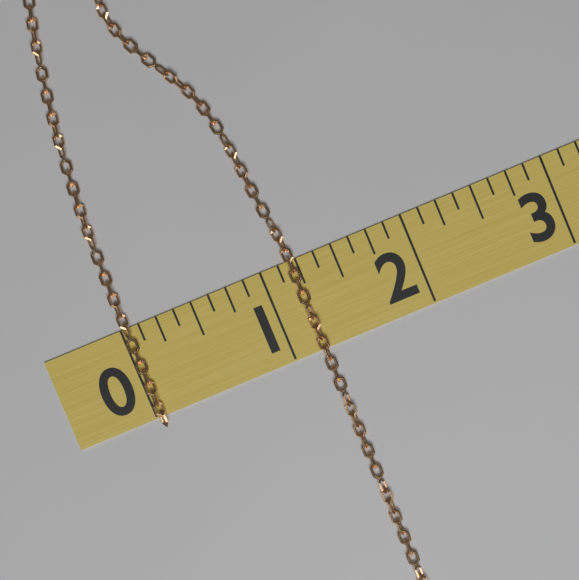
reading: 1.250 (no unit)
